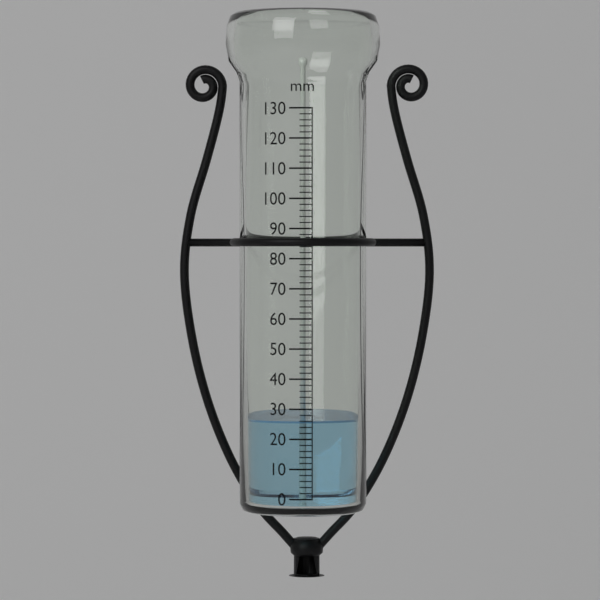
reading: 26 mm
